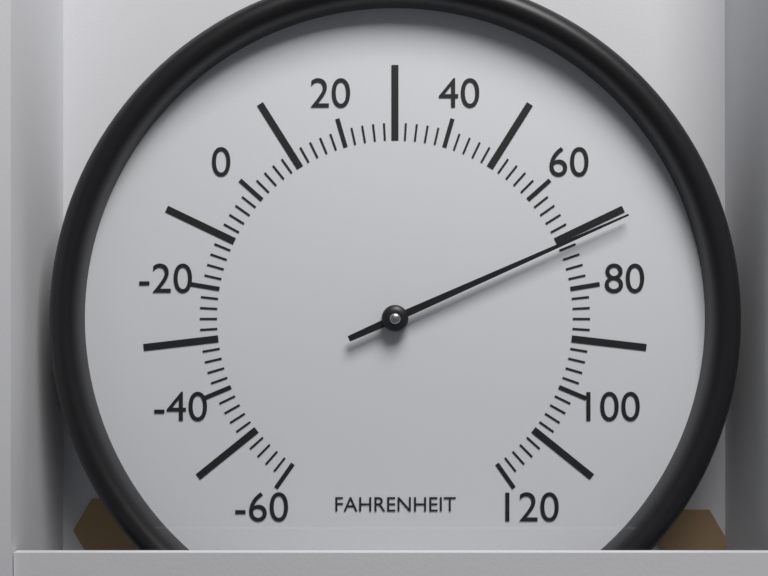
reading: 71 °F
